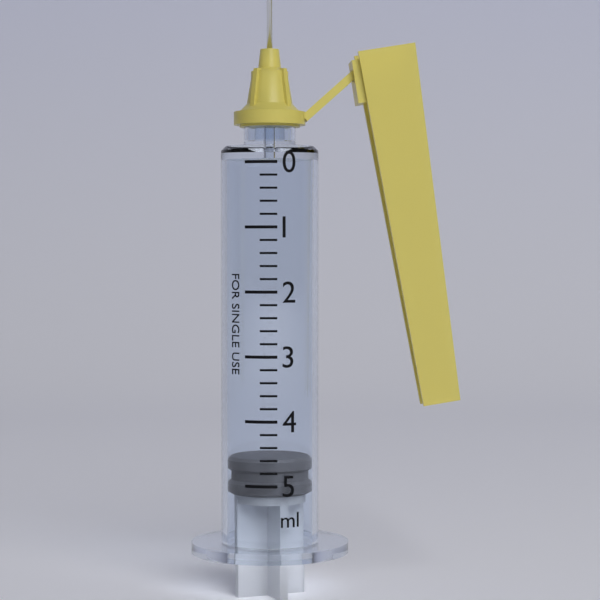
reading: 4.6 ml
